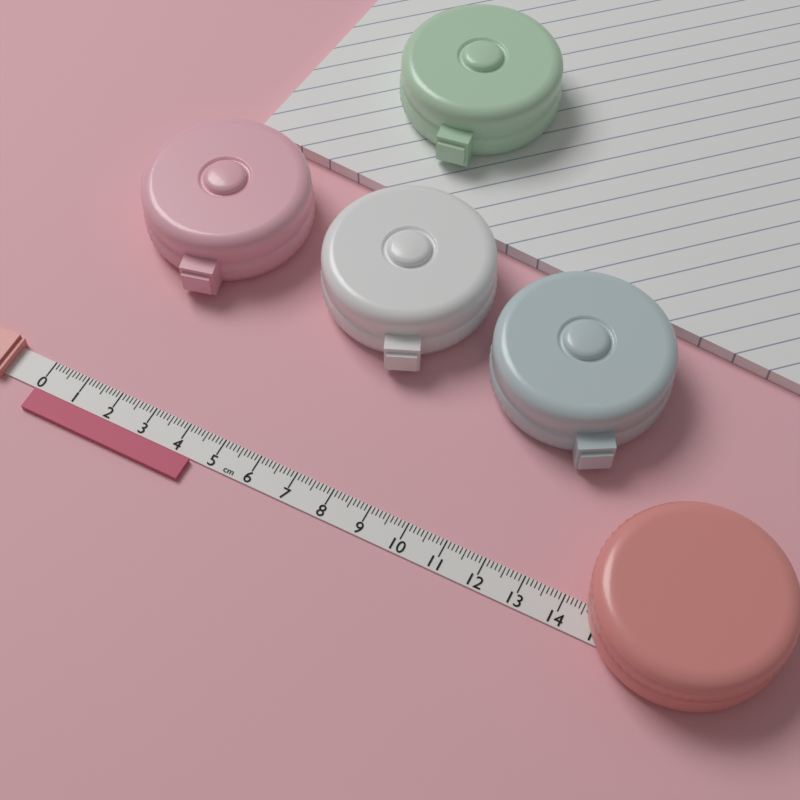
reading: 4.5 cm
